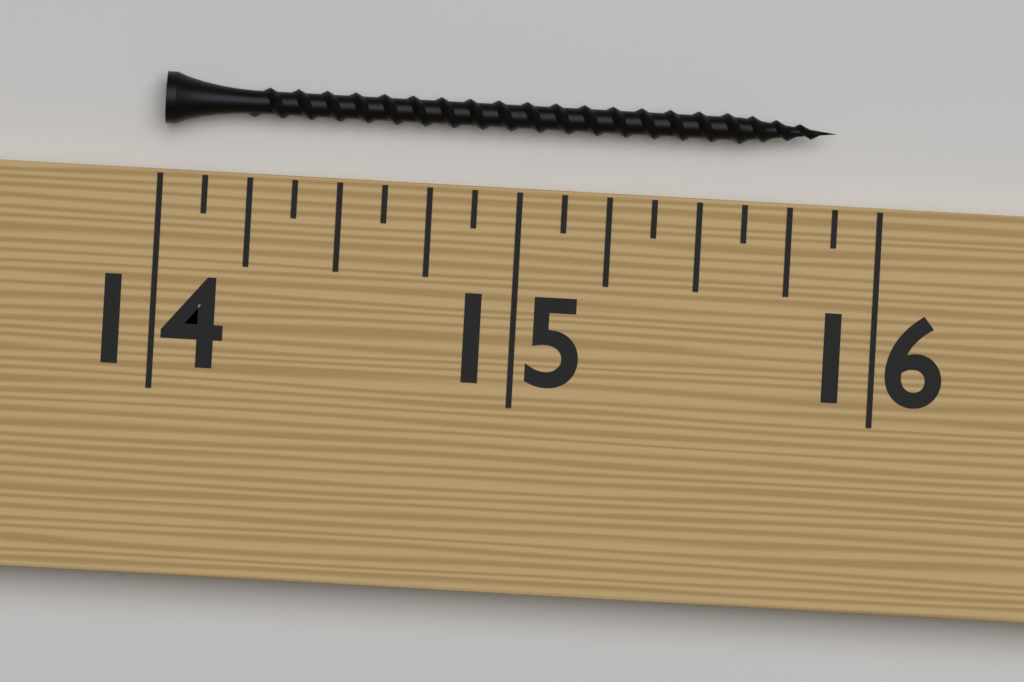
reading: 15.875 (no unit)
